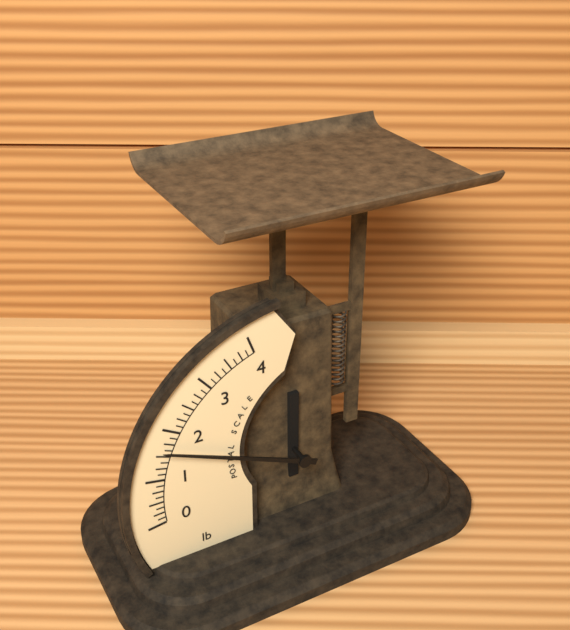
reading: 1.625 lb
